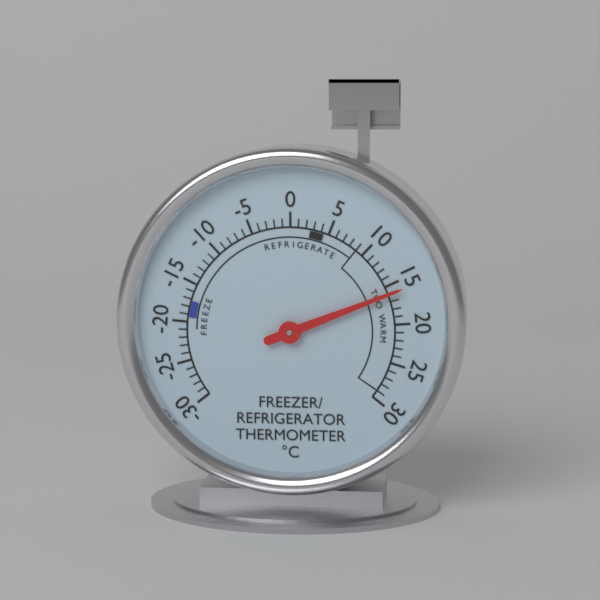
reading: 16 °C
